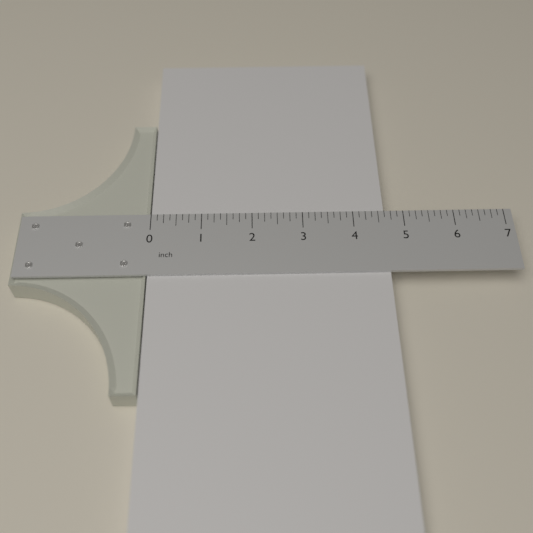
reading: 4.625 inch
